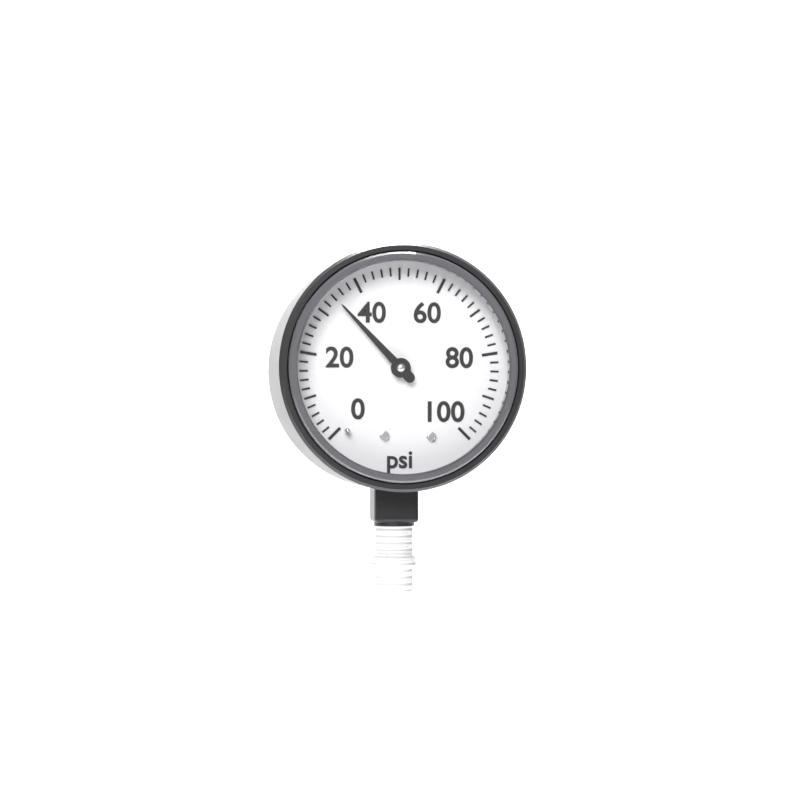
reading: 34 psi
